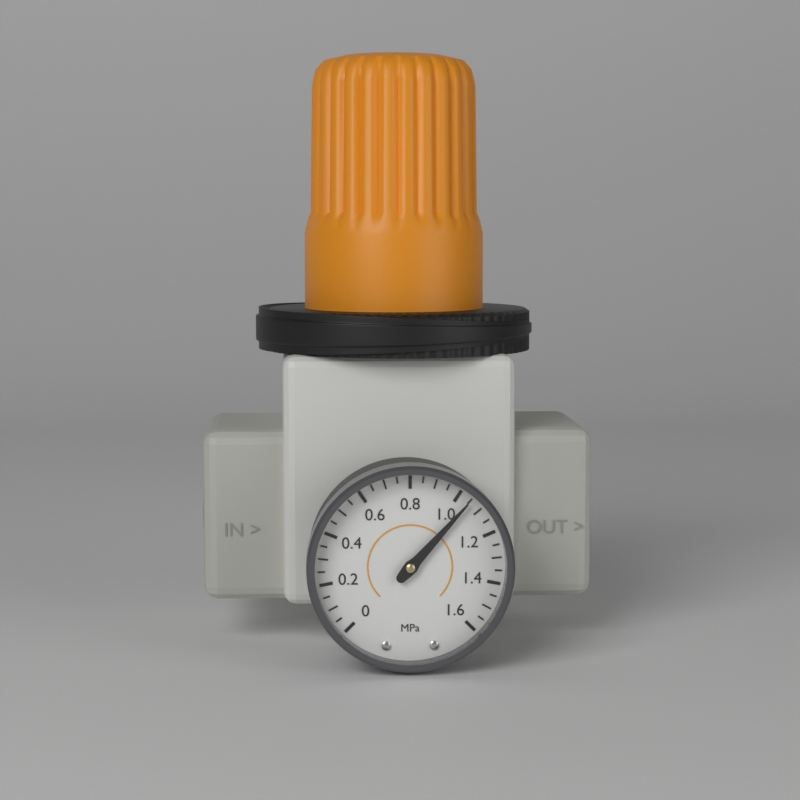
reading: 1.05 MPa
